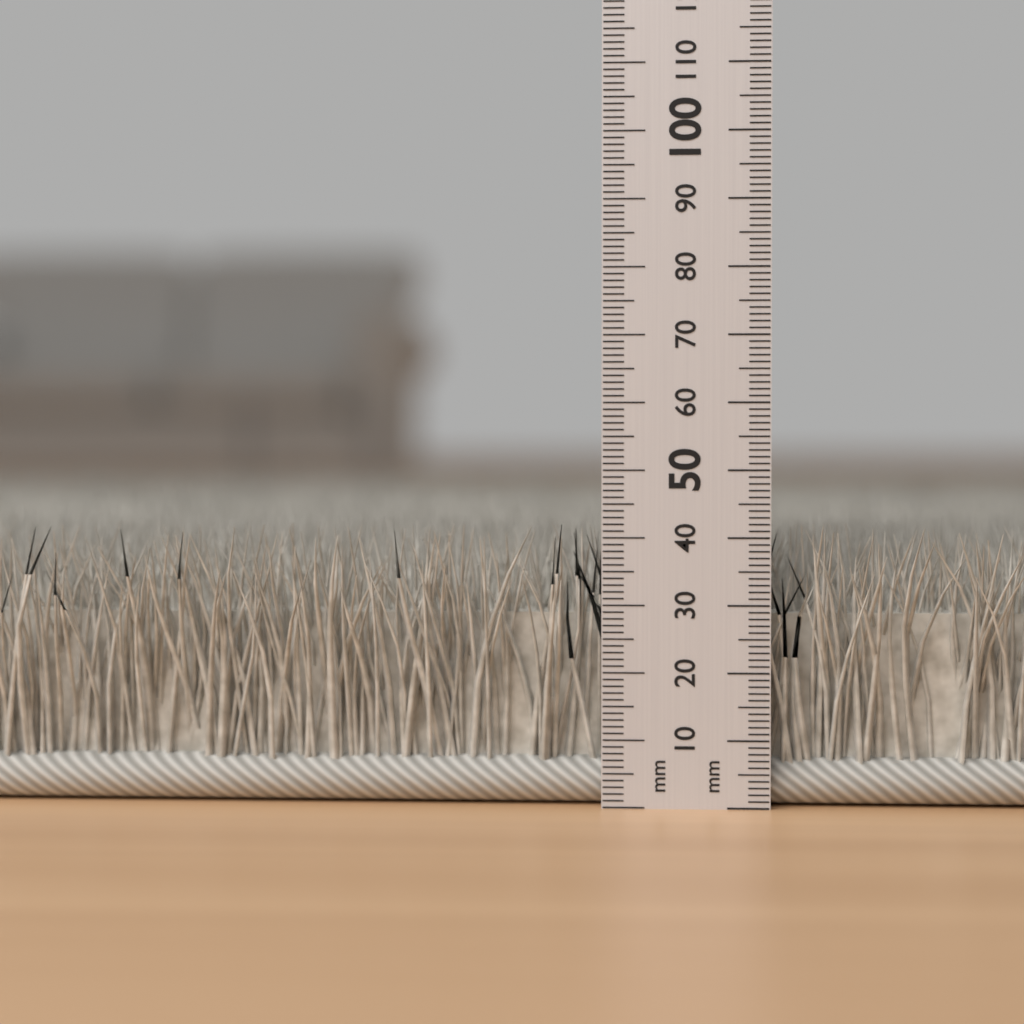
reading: 42 mm
